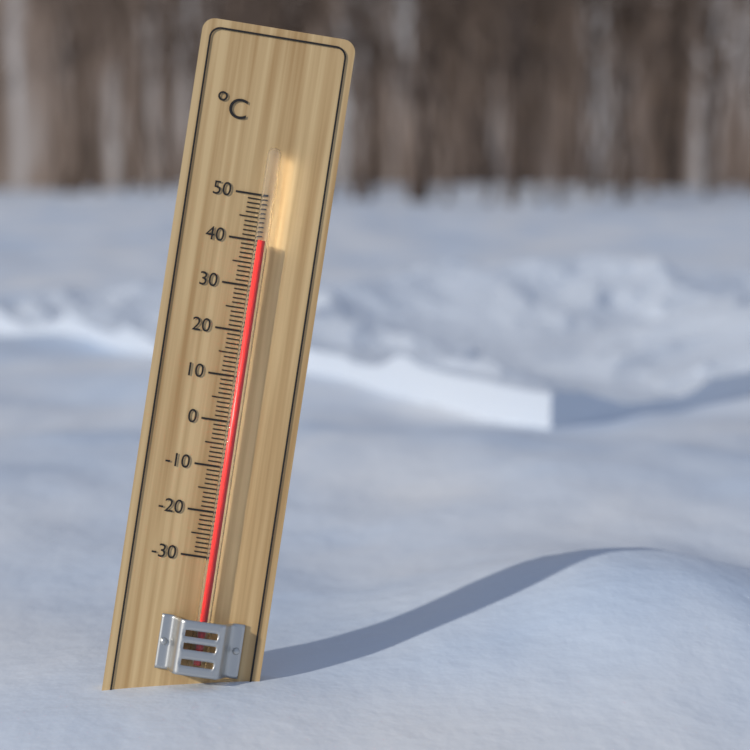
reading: 40 °C
